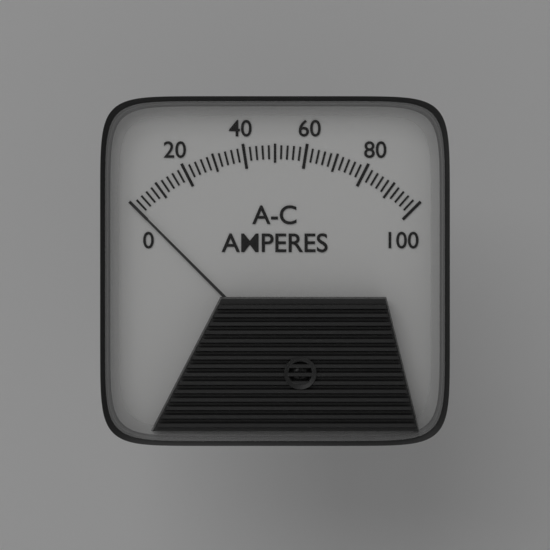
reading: 0 A
